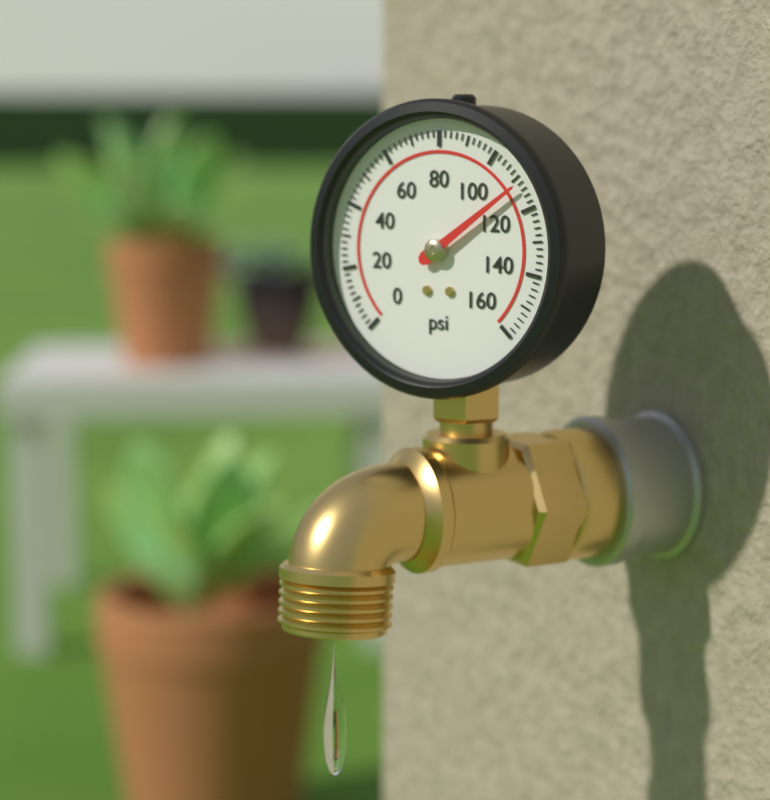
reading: 112 psi
